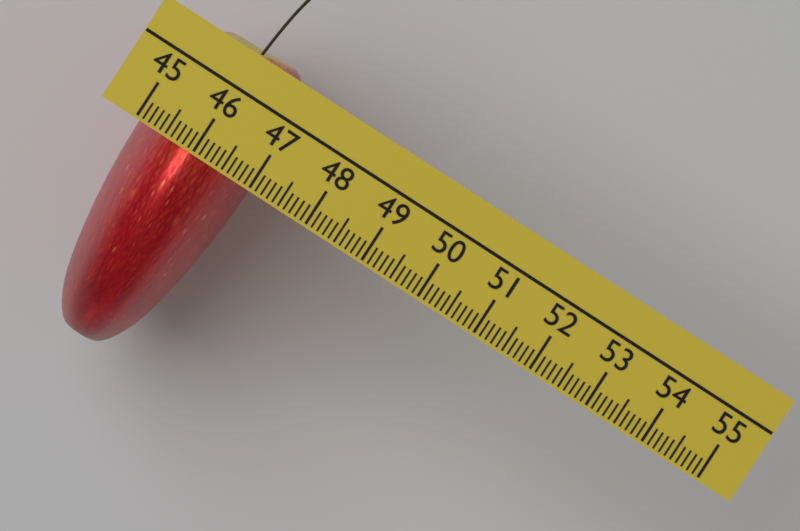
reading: 47.0 (no unit)
